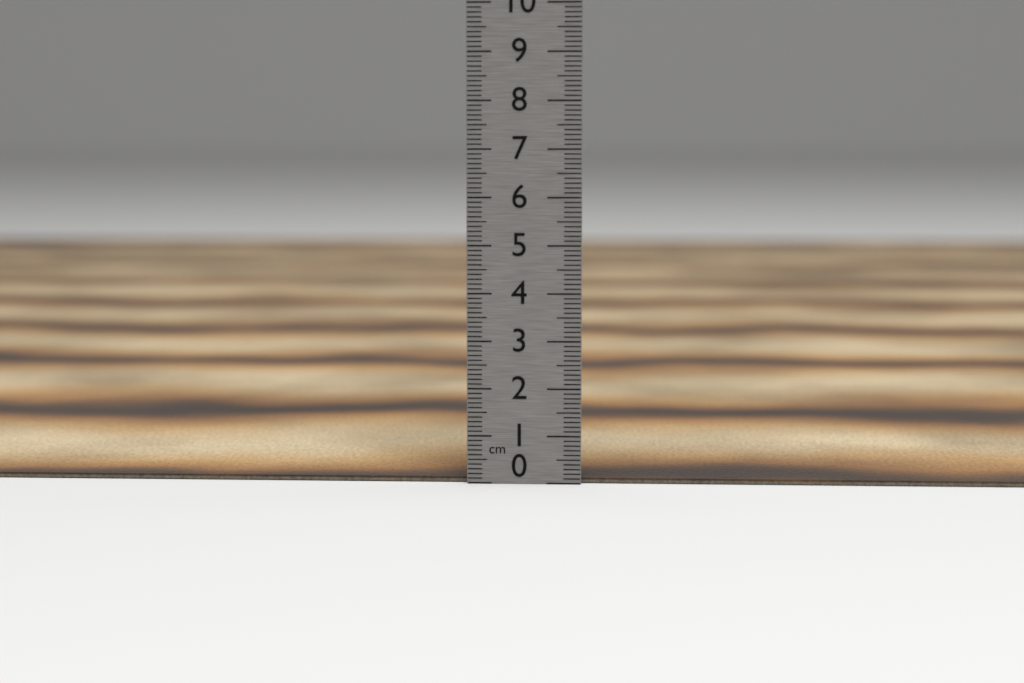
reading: 0.1 cm
